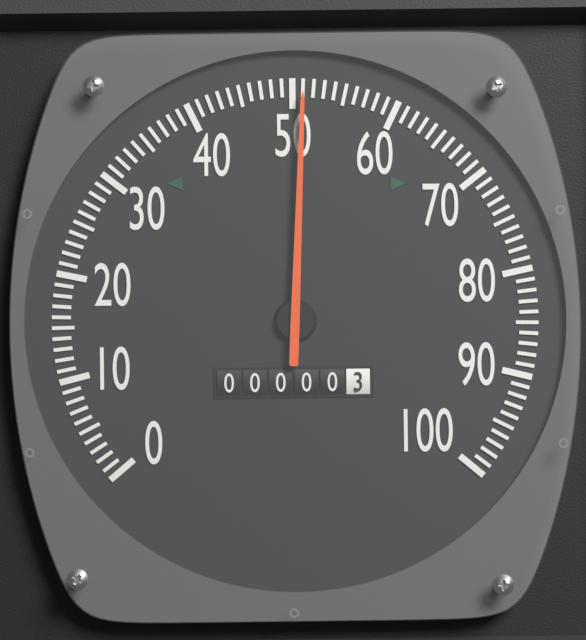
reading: 51 (no unit)
